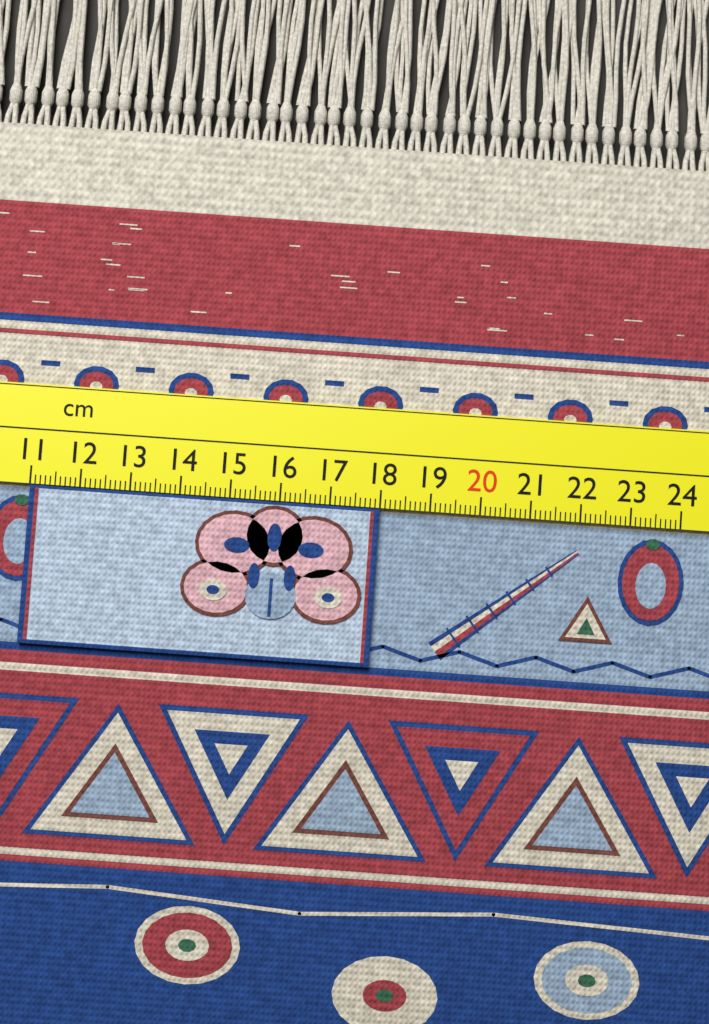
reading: 18.0 cm
